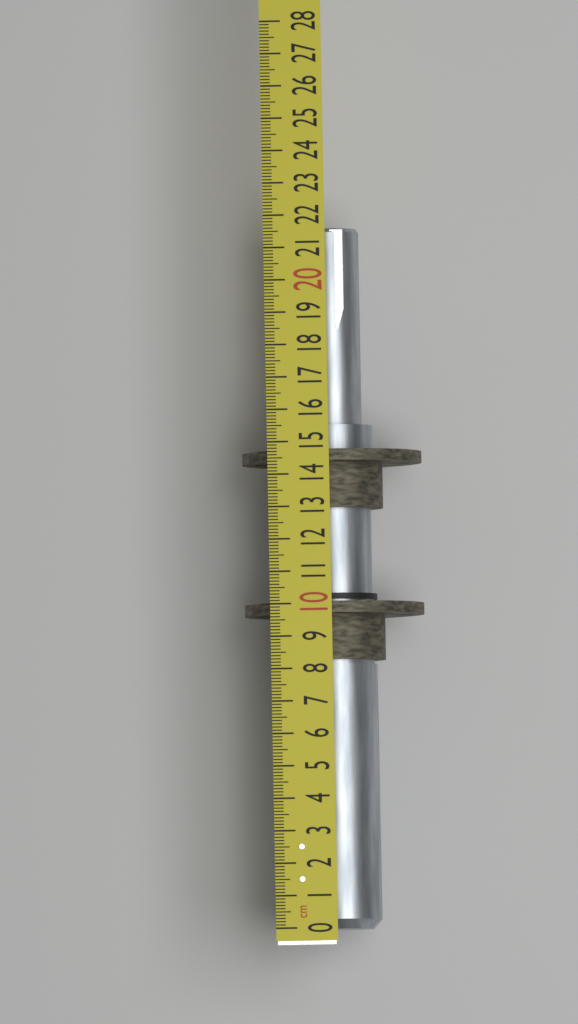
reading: 21.7 cm
